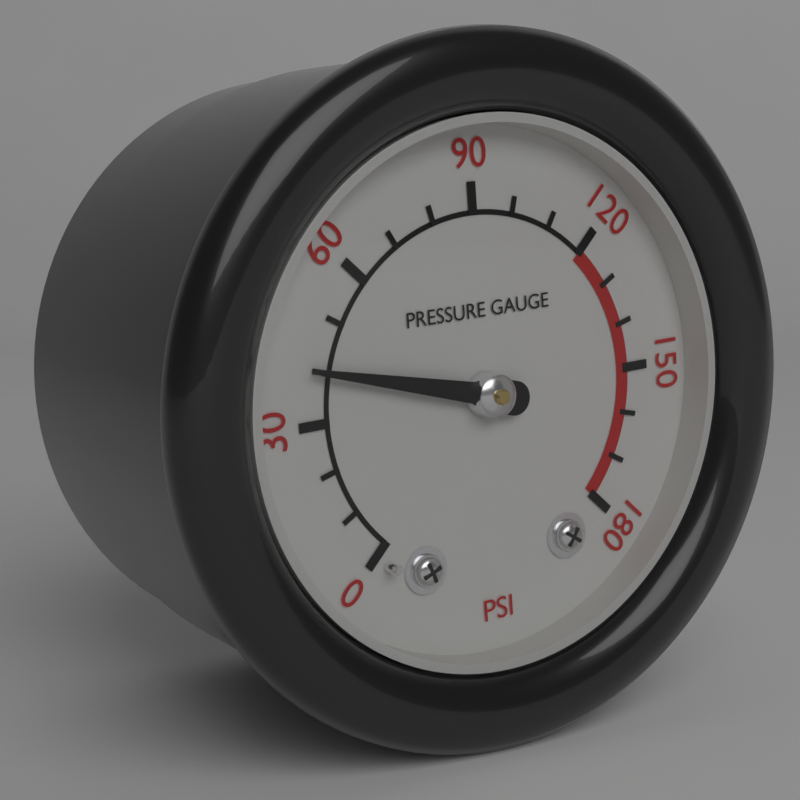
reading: 40 psi
